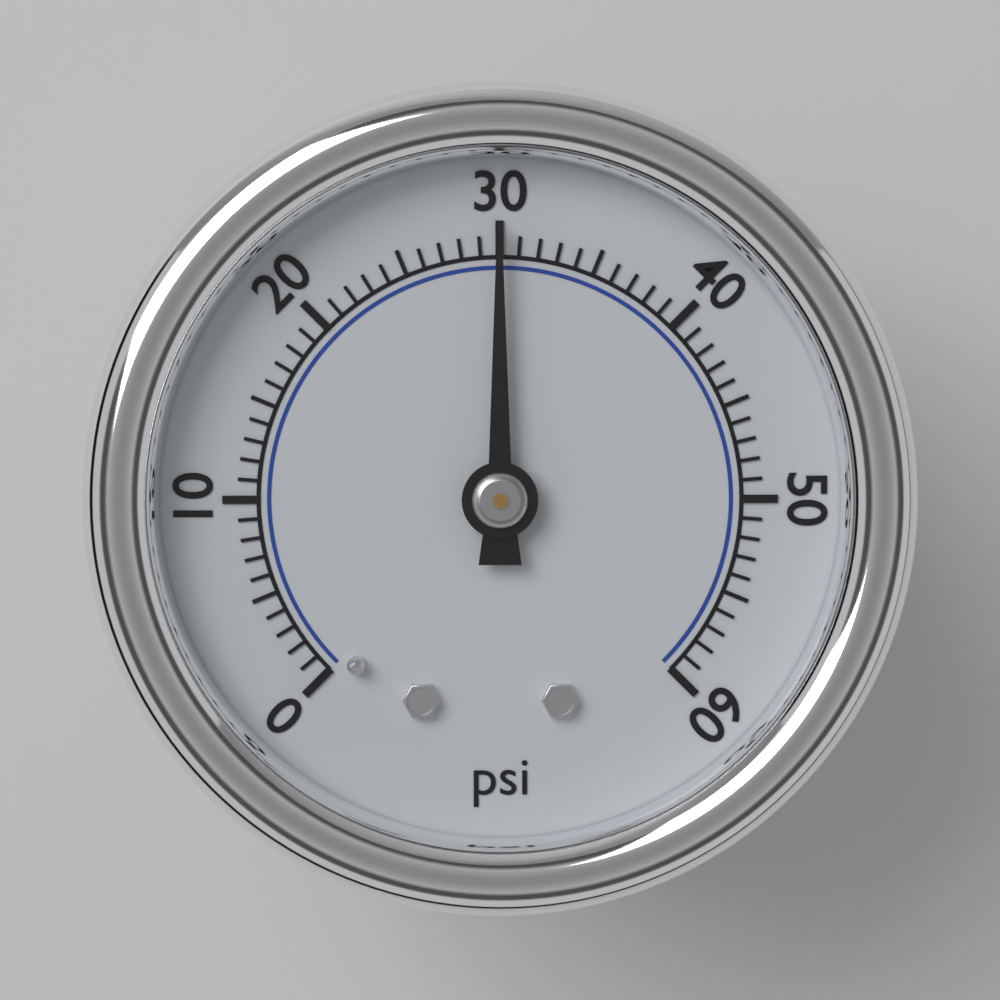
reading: 30 psi
